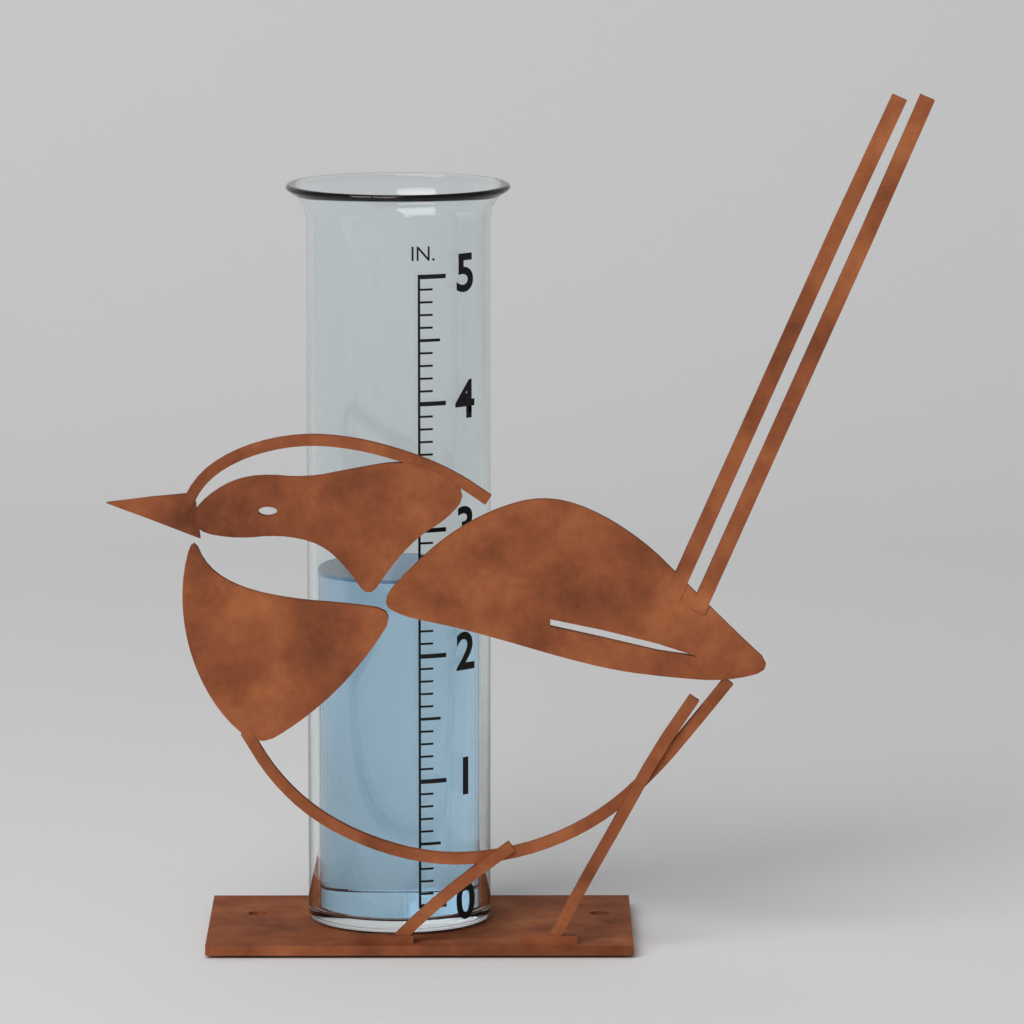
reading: 2.6 in
